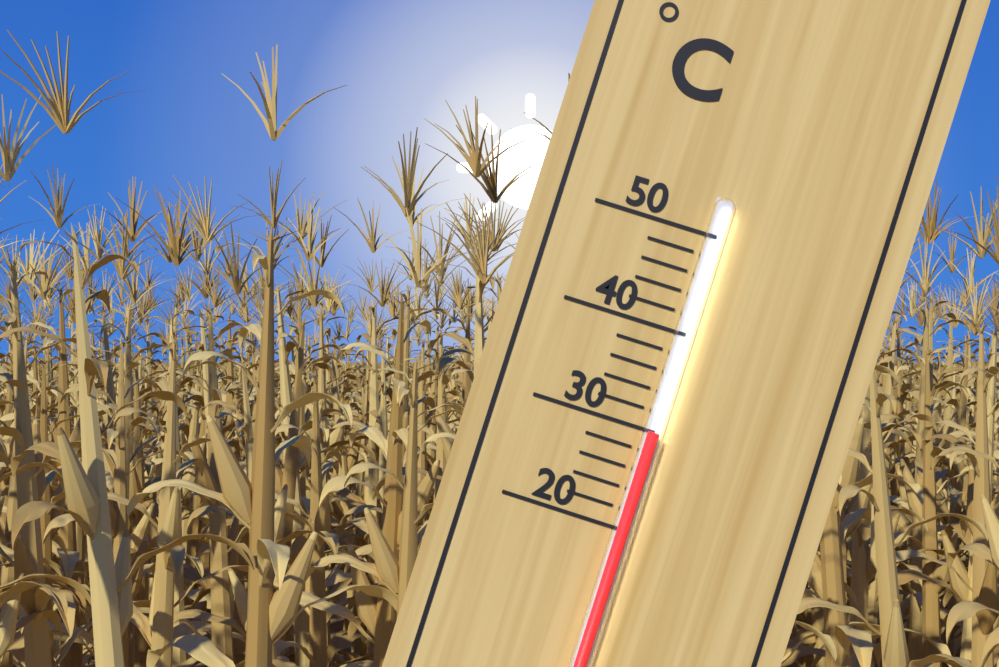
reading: 30 °C
